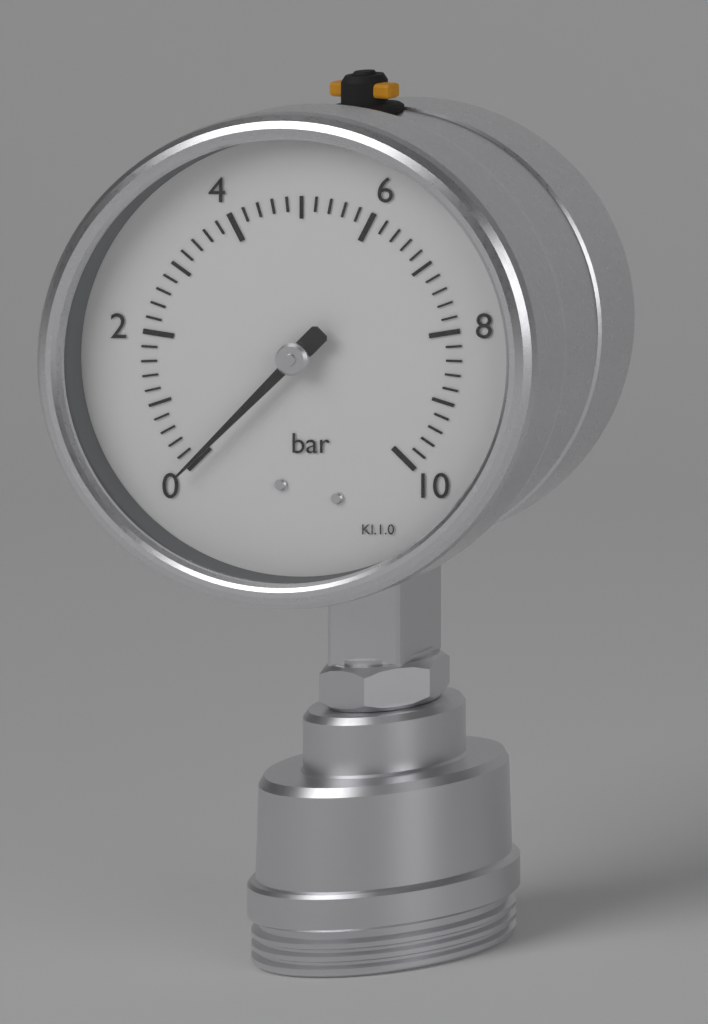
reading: 0.0 bar
